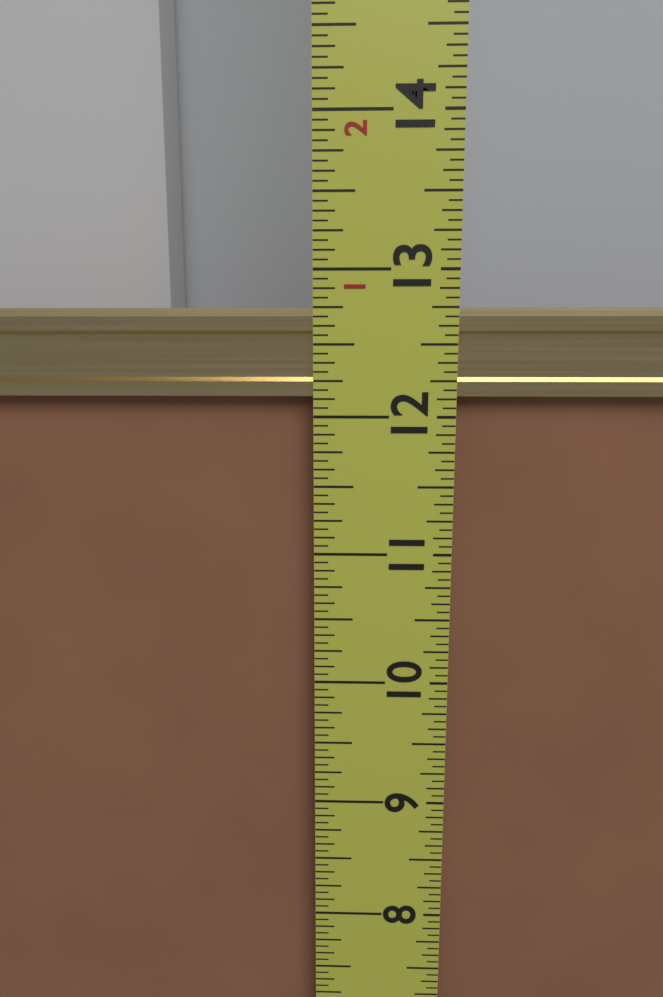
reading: 12.7500 in
